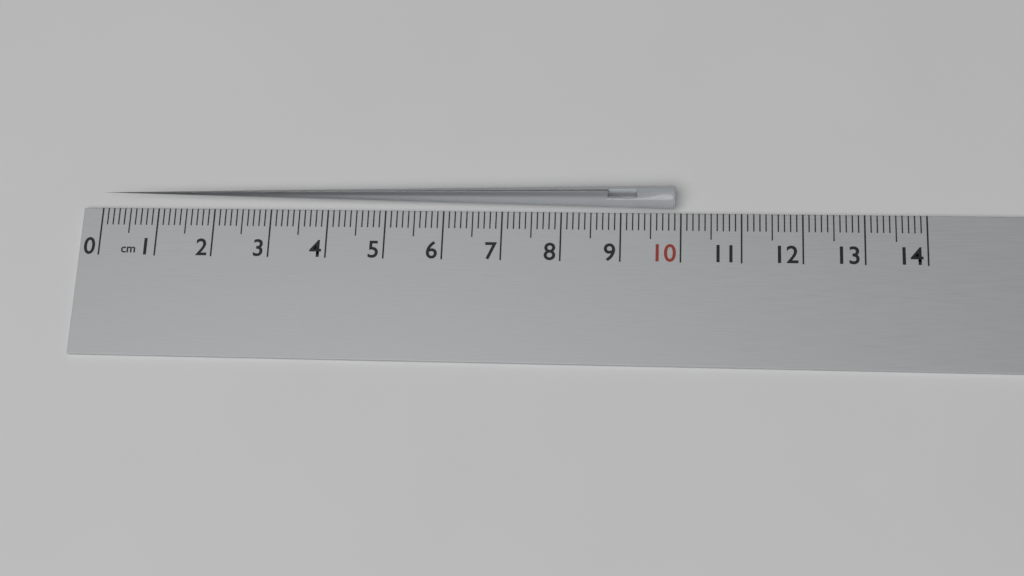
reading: 9.9 cm
